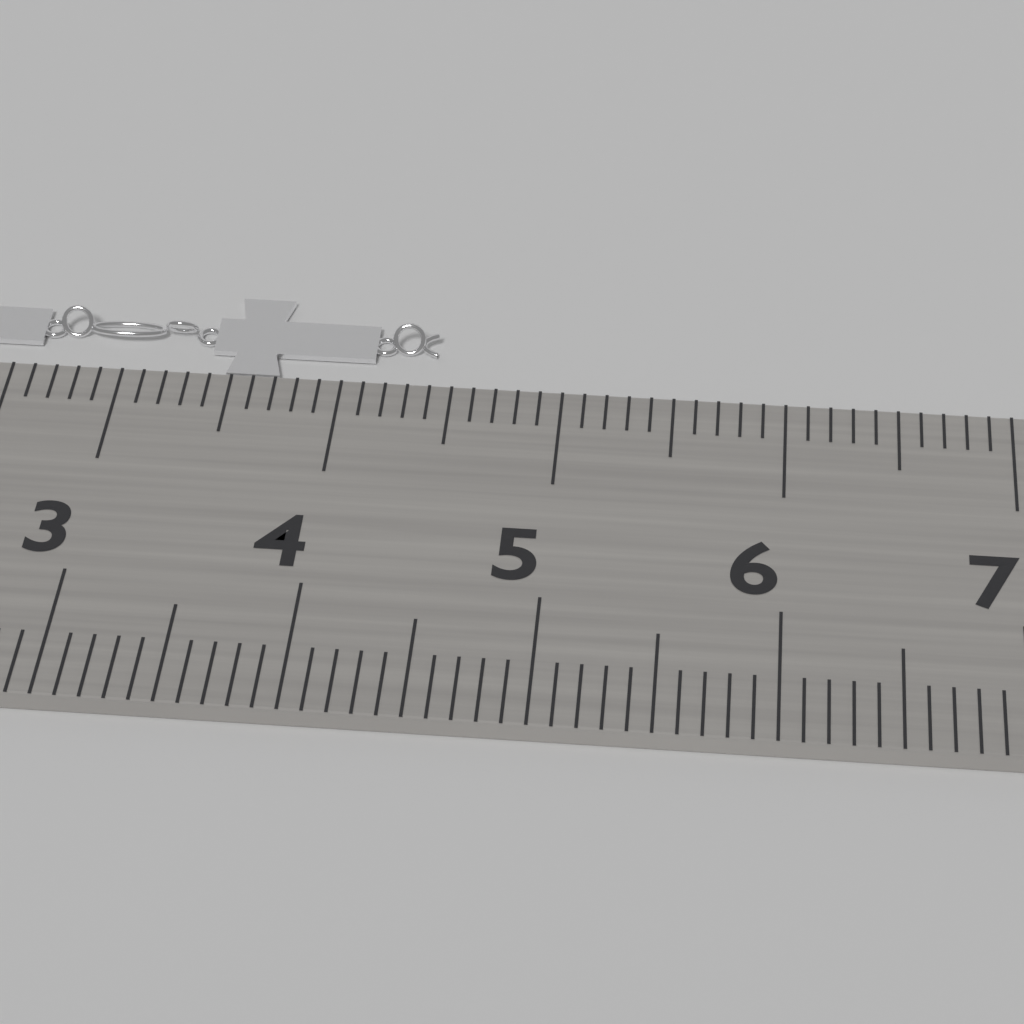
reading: 4.4 cm
